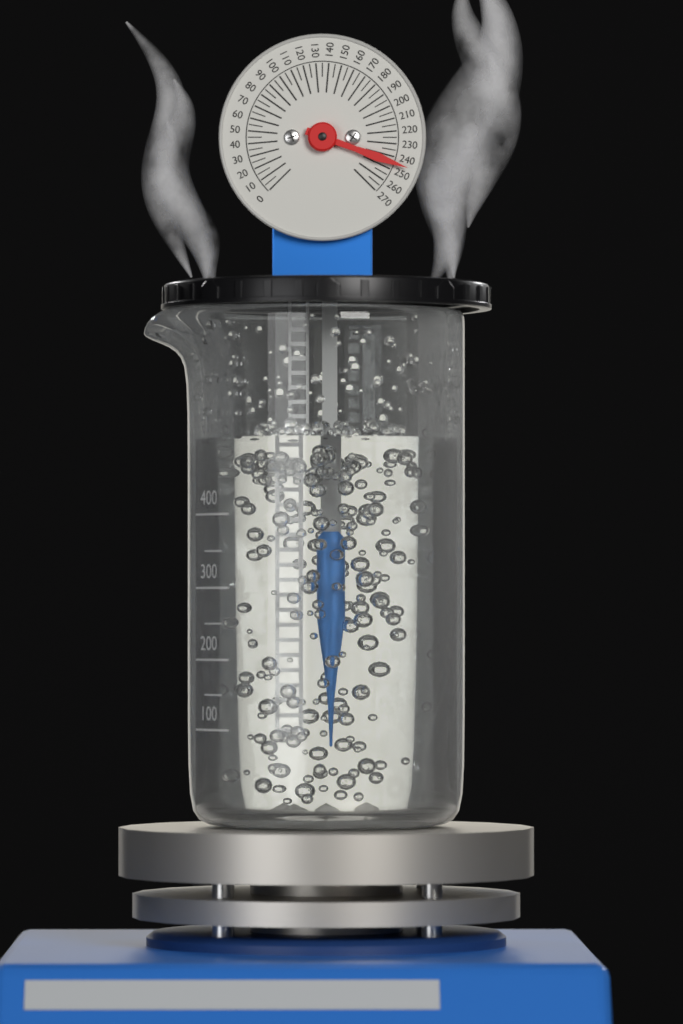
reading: 245 (no unit)
